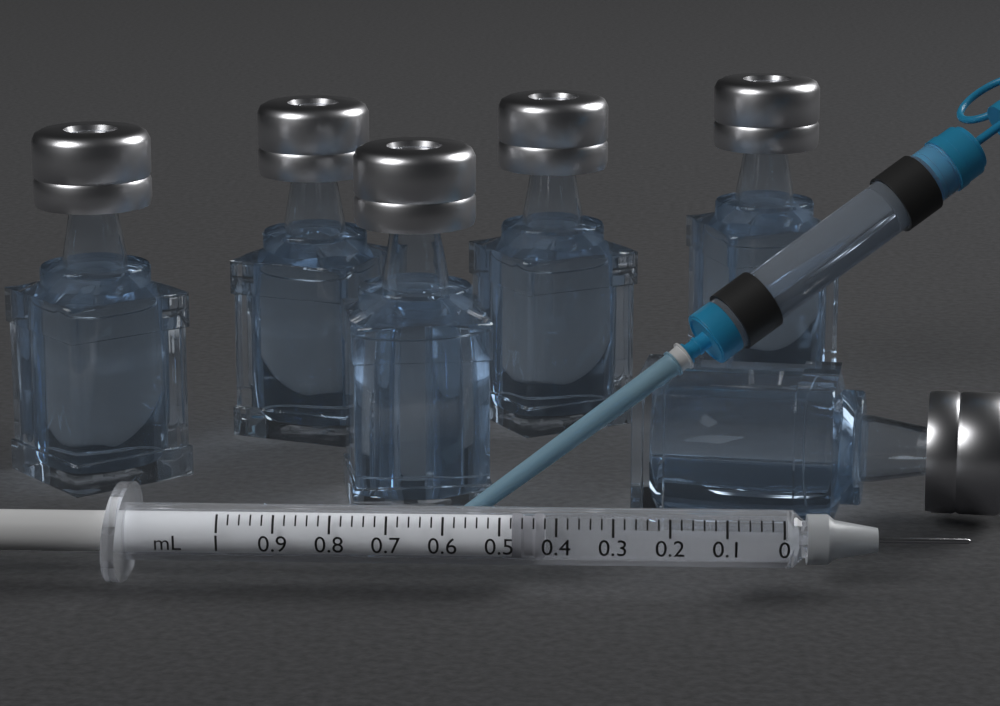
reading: 0.42 mL
